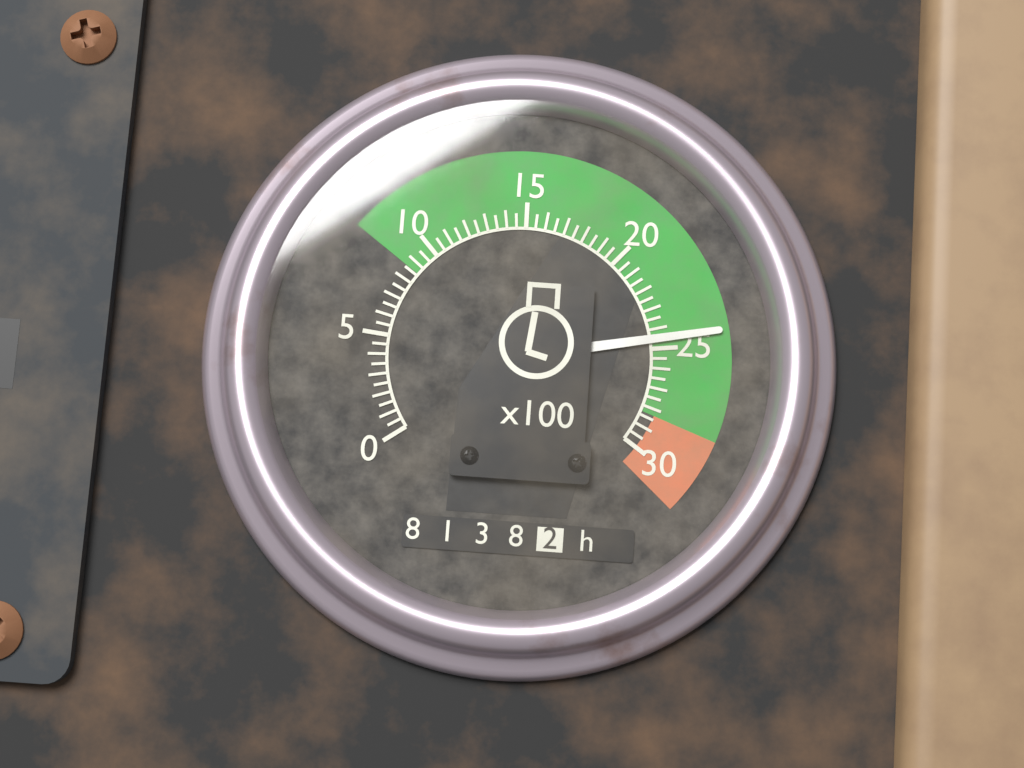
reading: 24.5 x100 rpm
